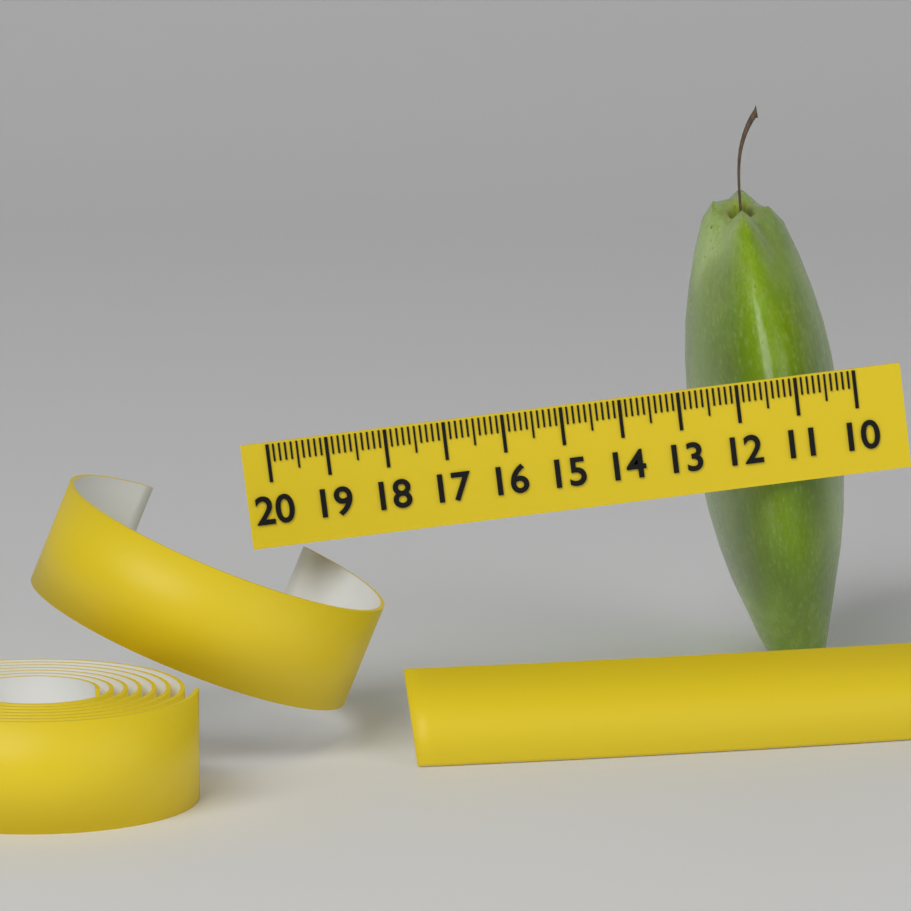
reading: 12.6 (no unit)
